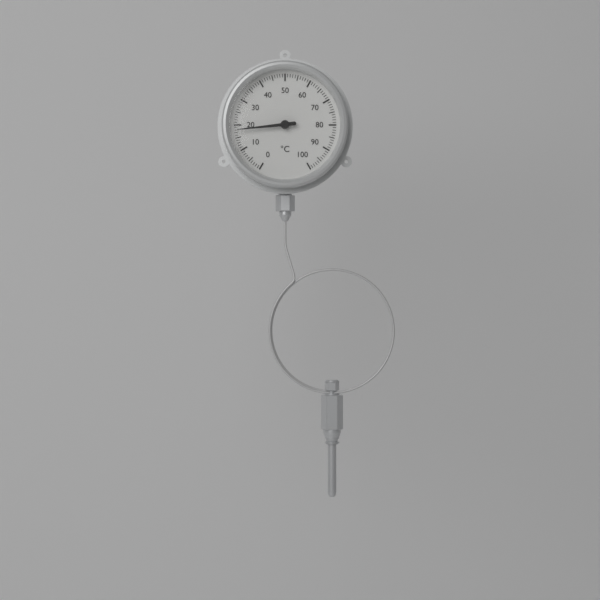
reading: 18 °C
